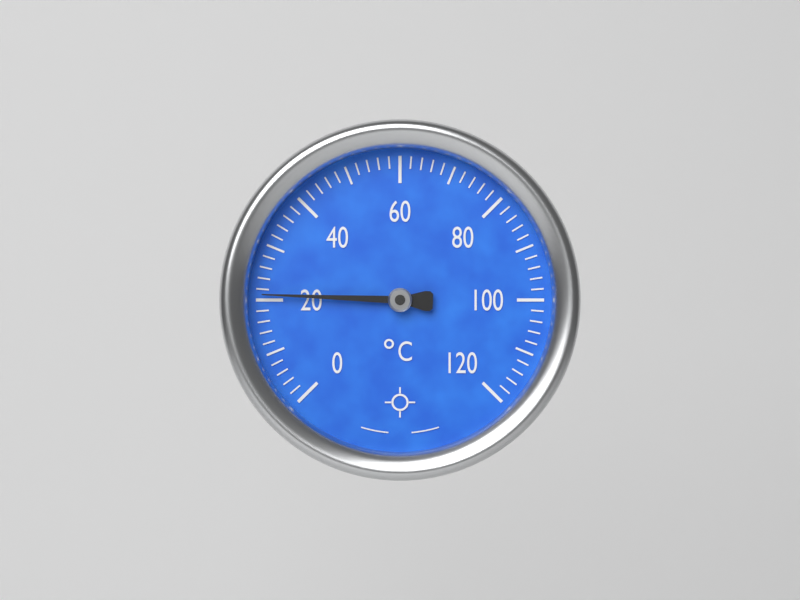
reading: 21 °C
